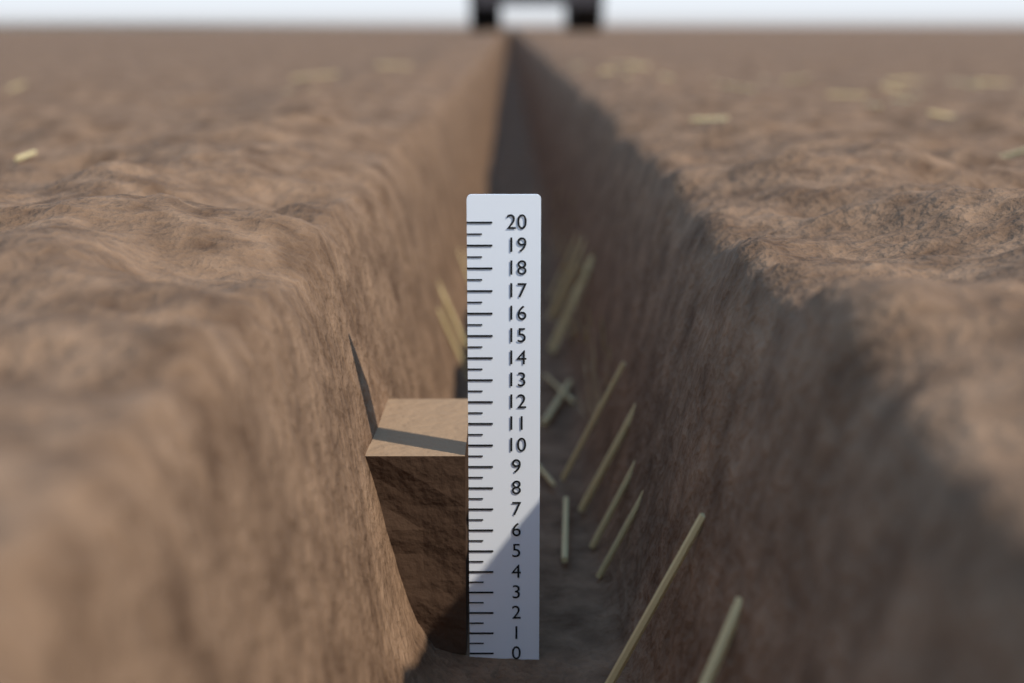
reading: 9.5 (no unit)
